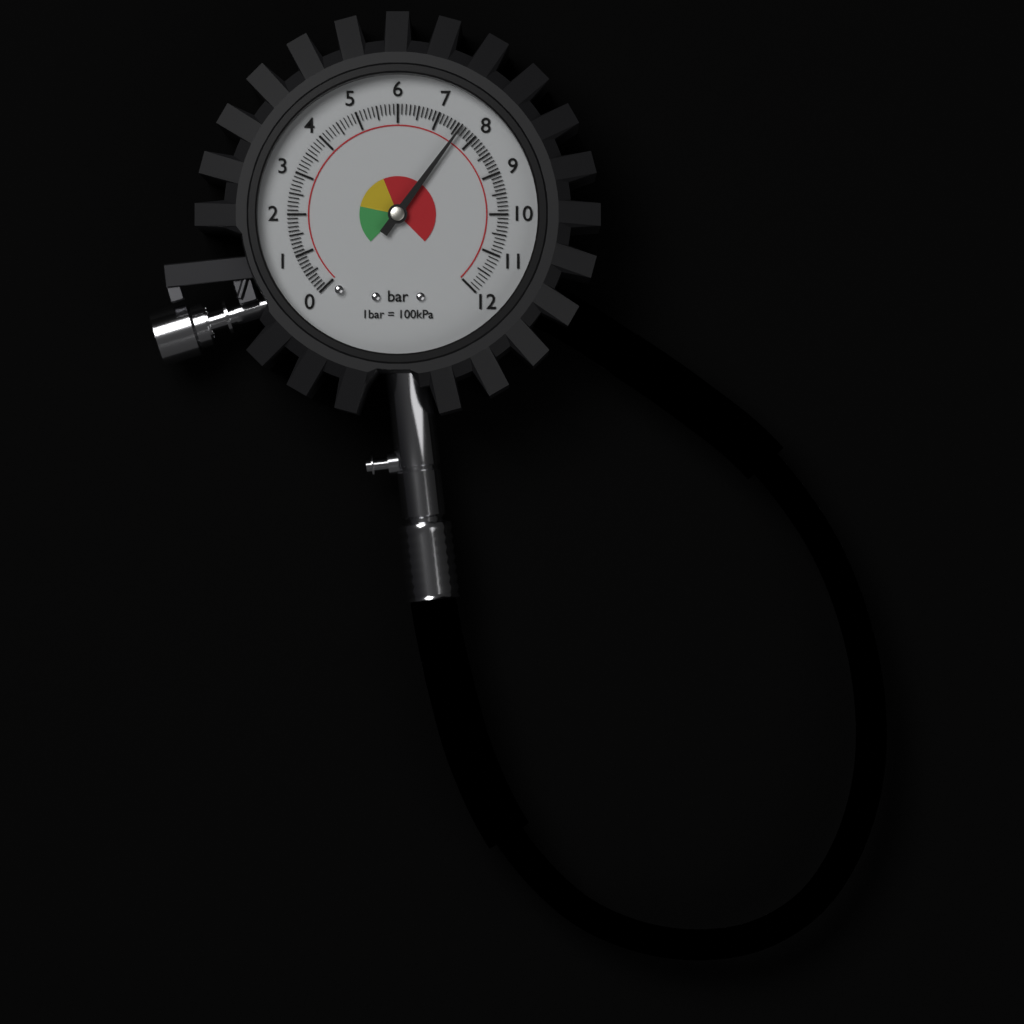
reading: 7.6 bar
